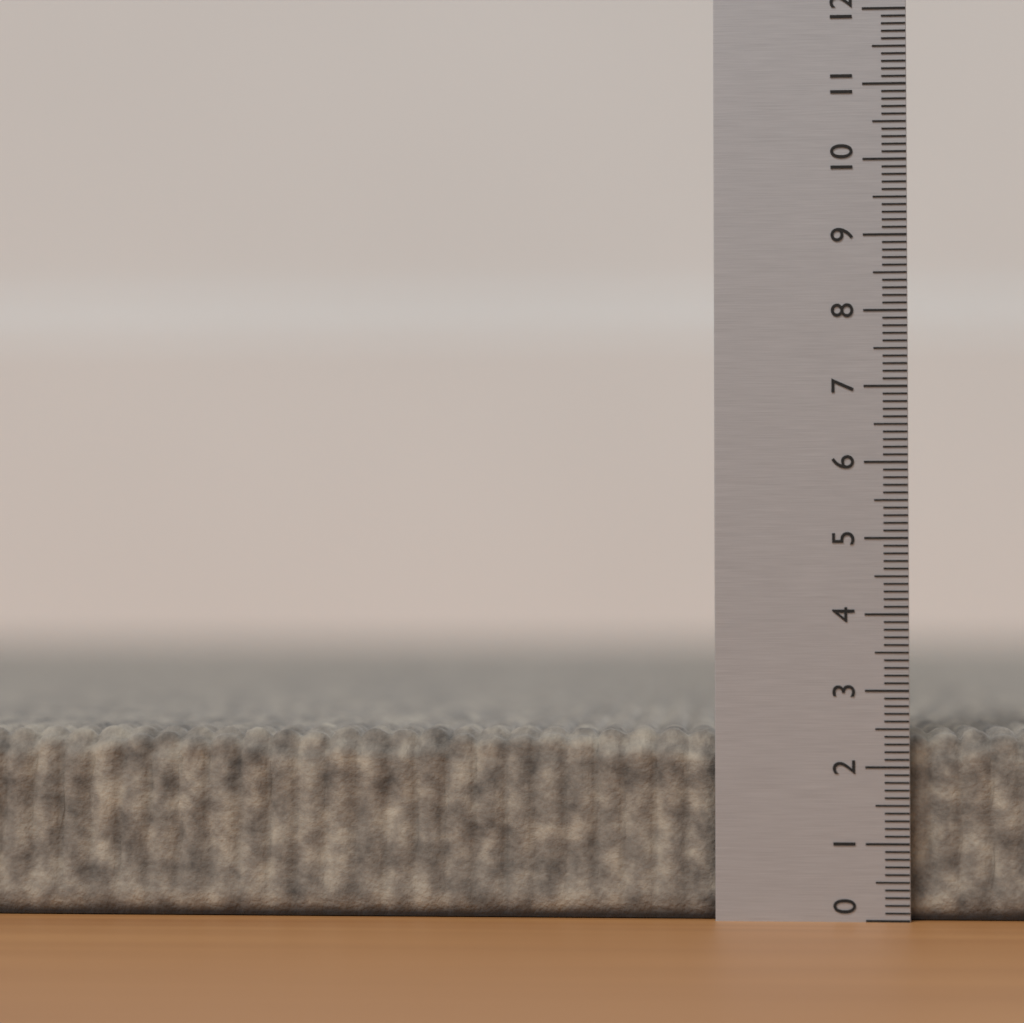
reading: 2.5 (no unit)
